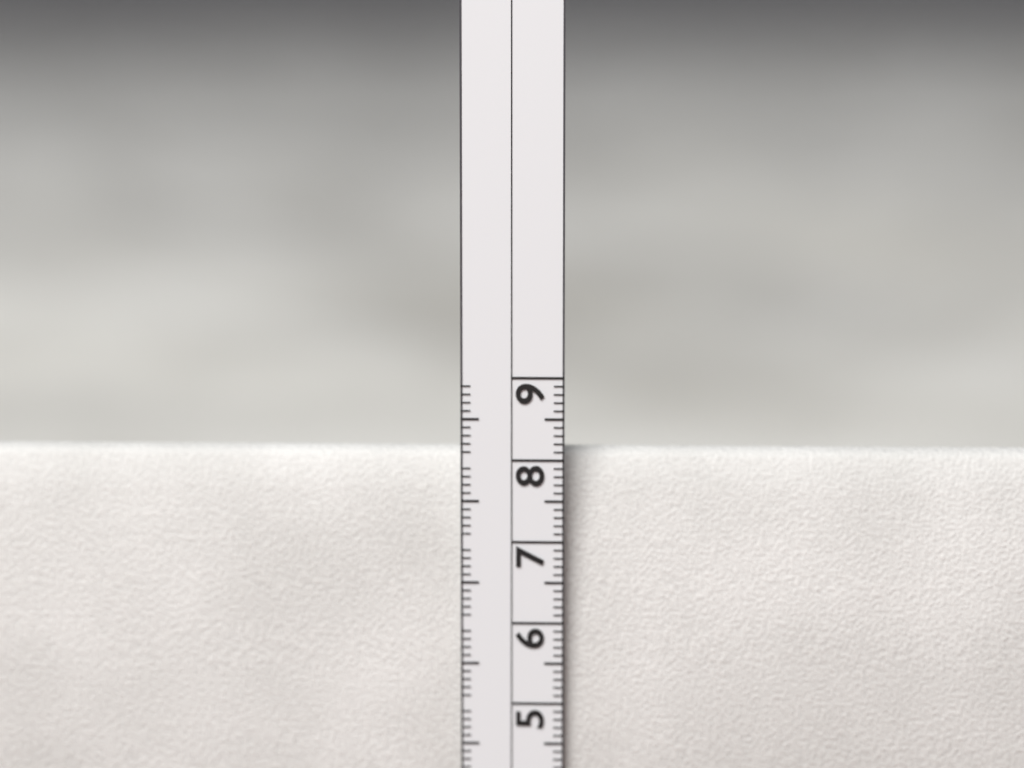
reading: 8.1 cm
